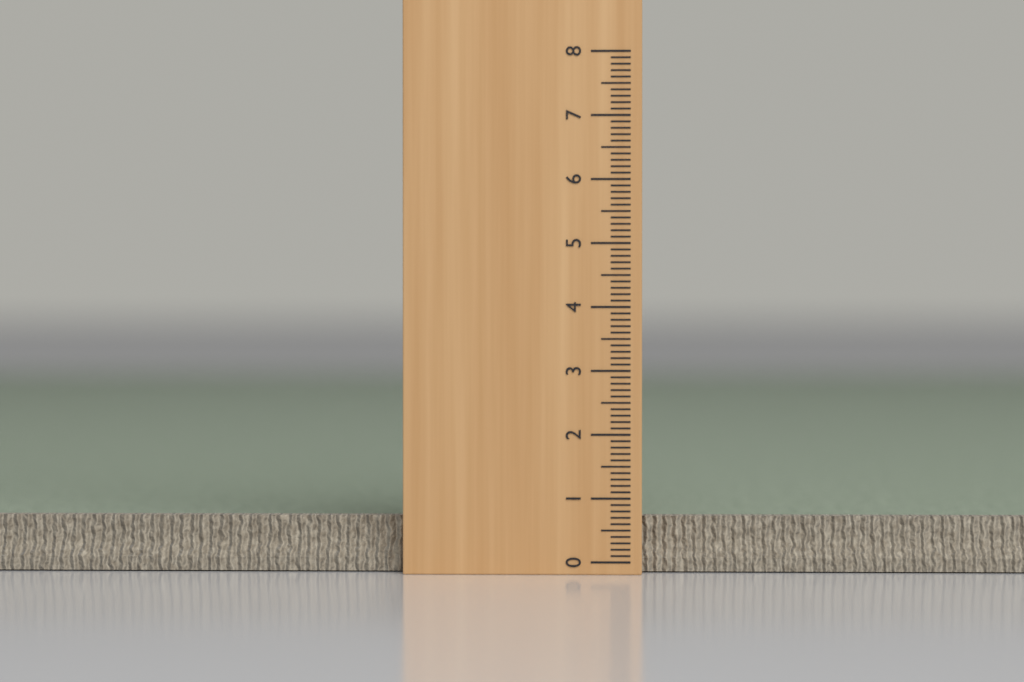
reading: 0.5 (no unit)
